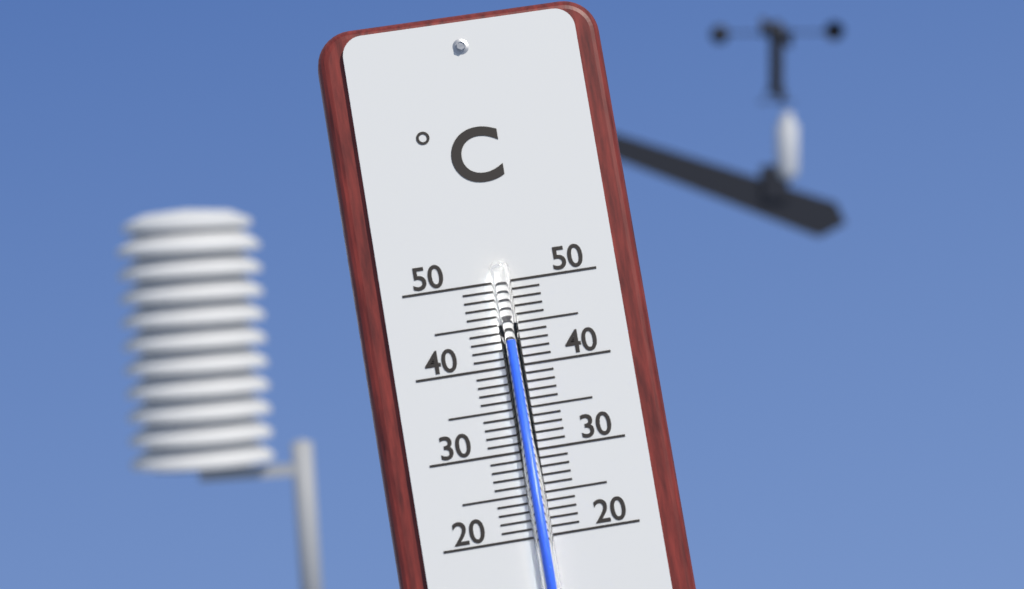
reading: 43 °C
